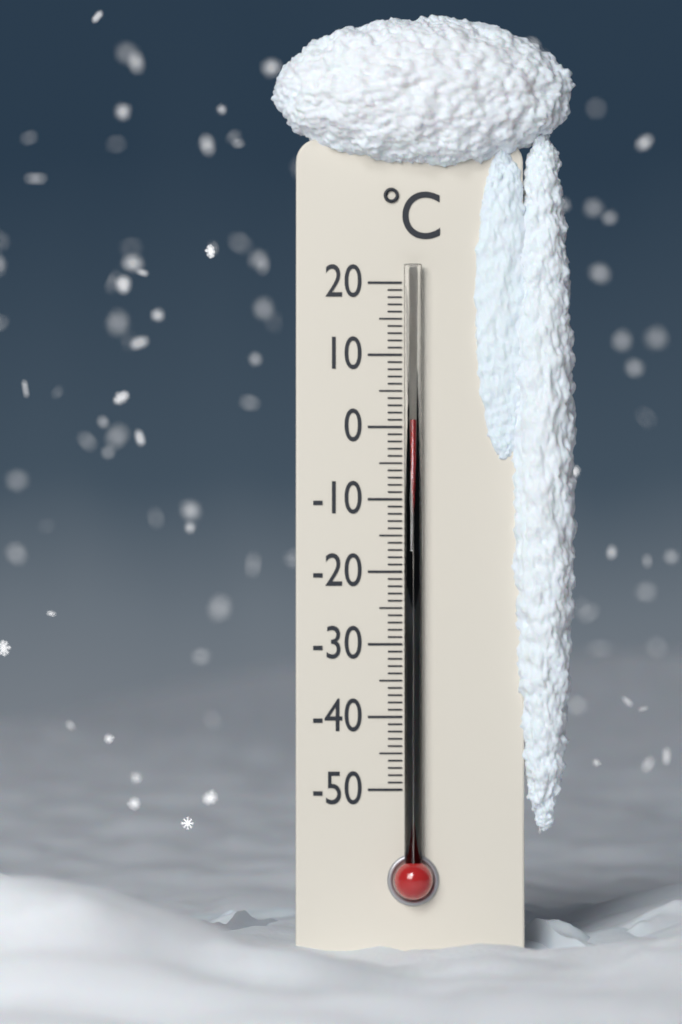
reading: 1 °C
